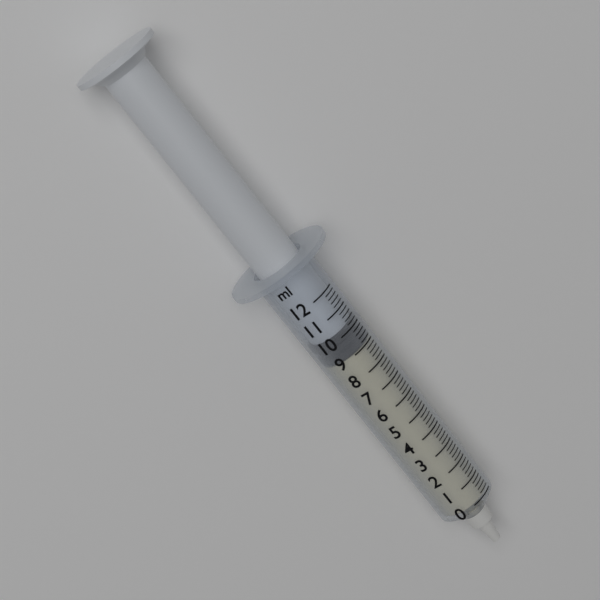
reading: 9.0 ml
